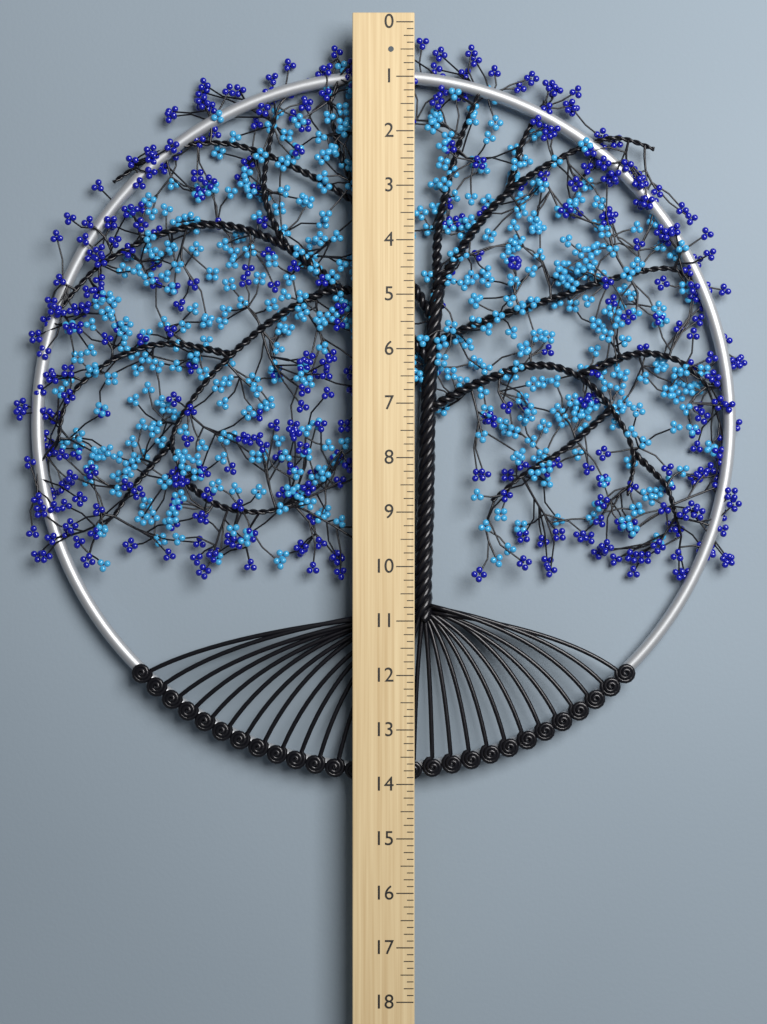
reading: 14.000 (no unit)
